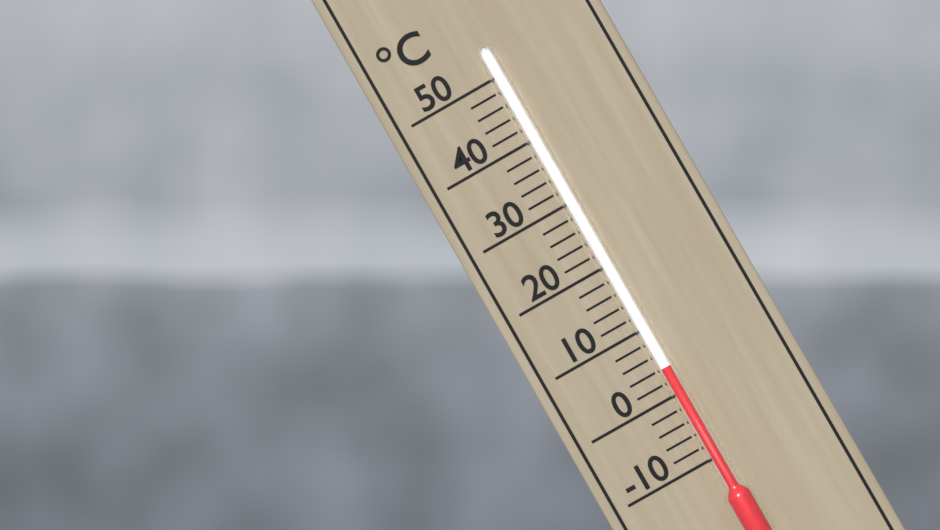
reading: 4 °C
